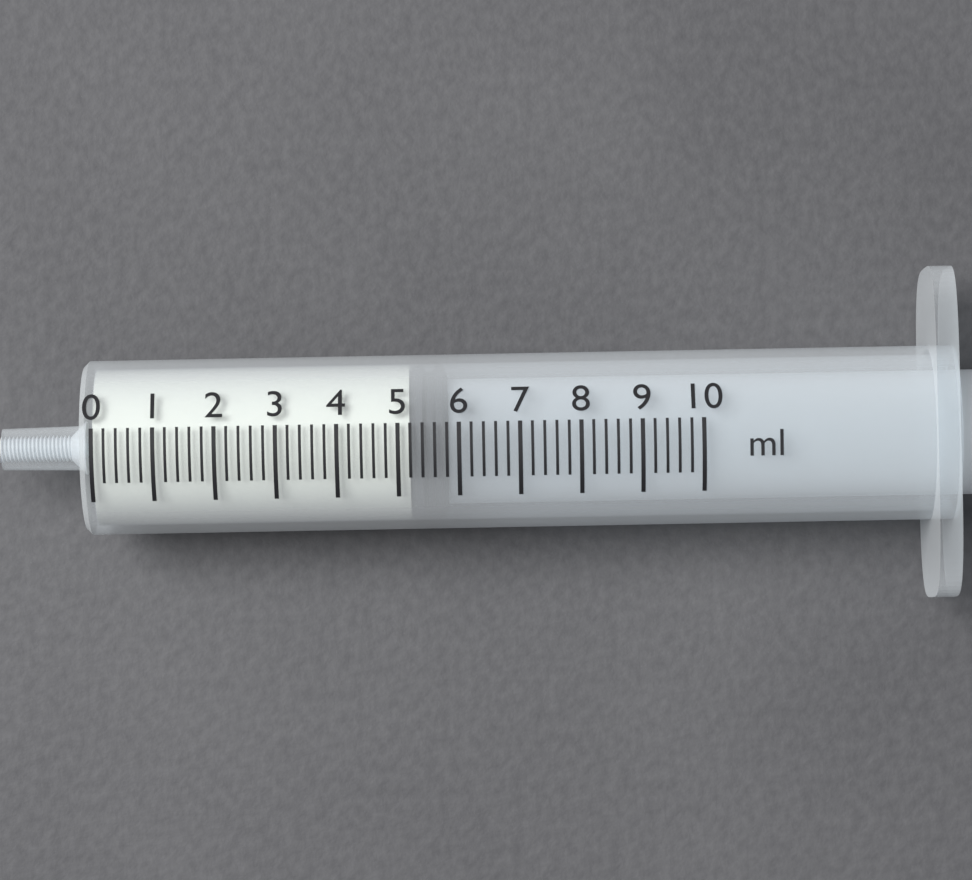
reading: 5.2 ml
